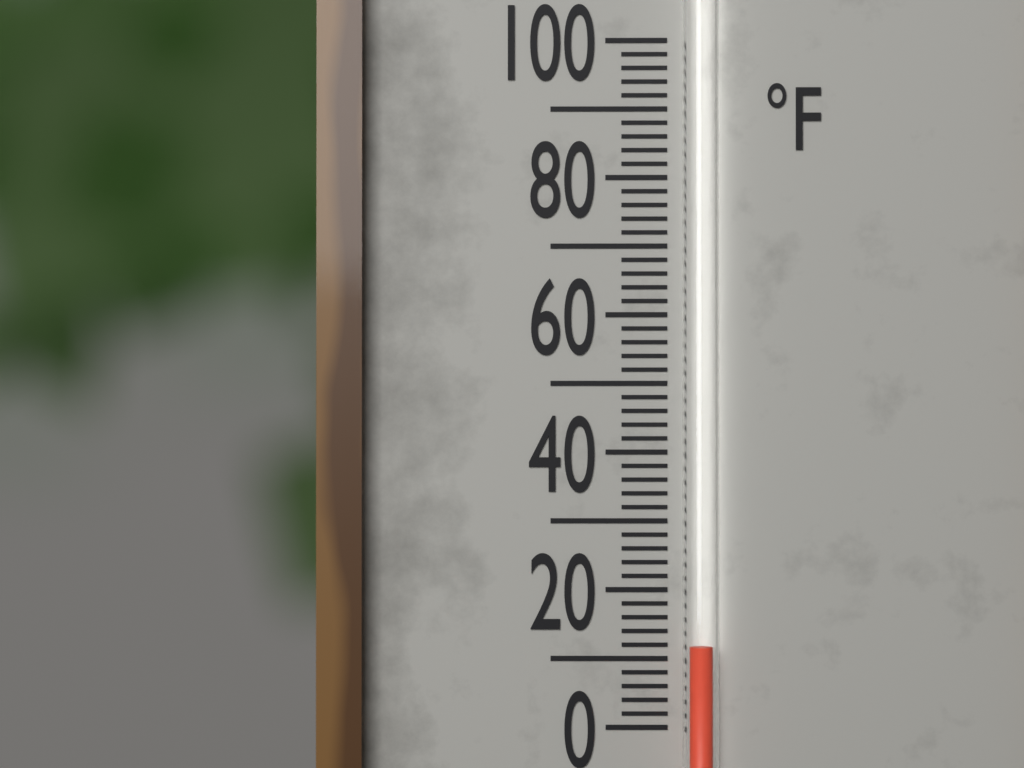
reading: 12 °F
